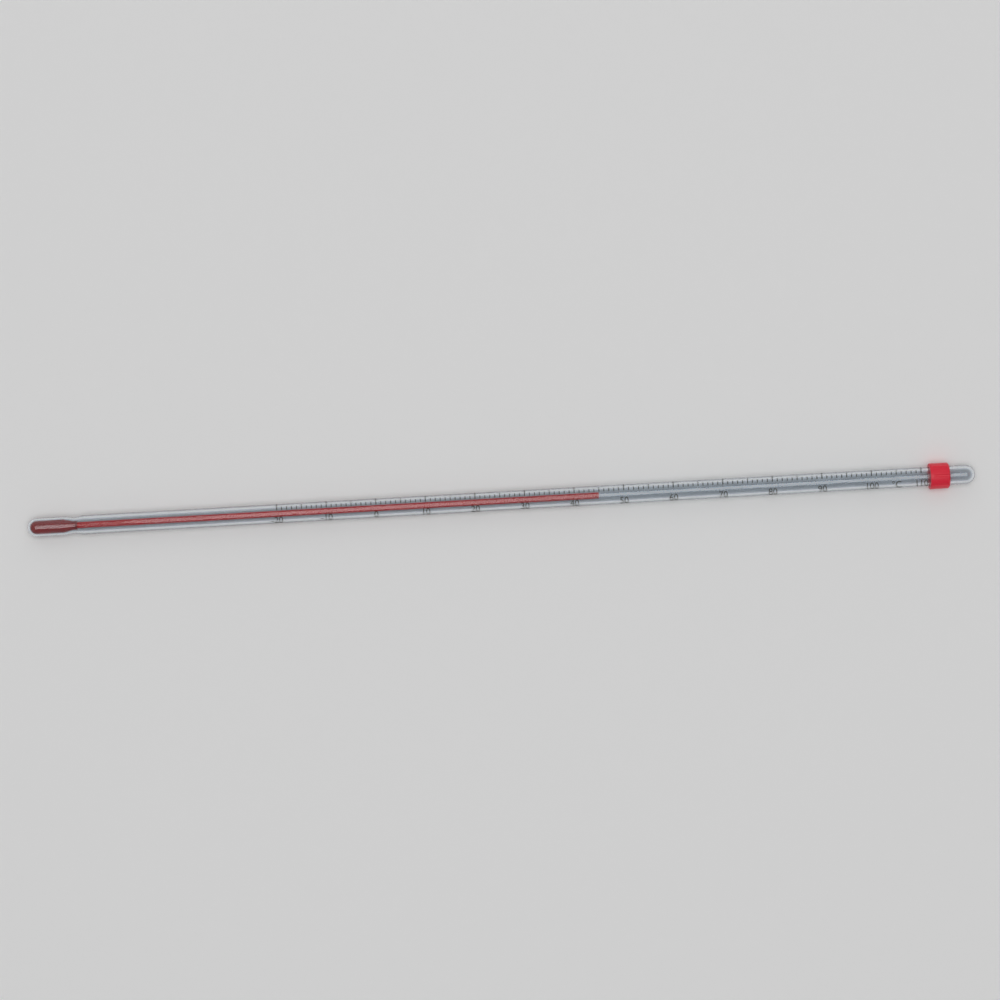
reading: 45 °C
